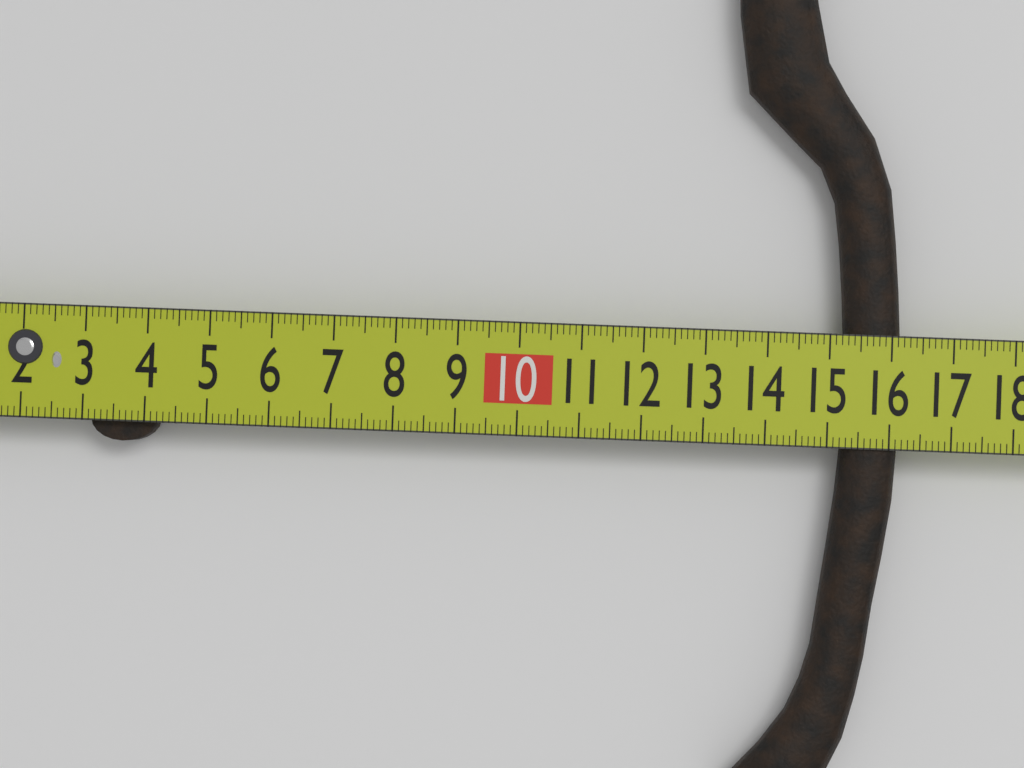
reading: 16.2 cm
